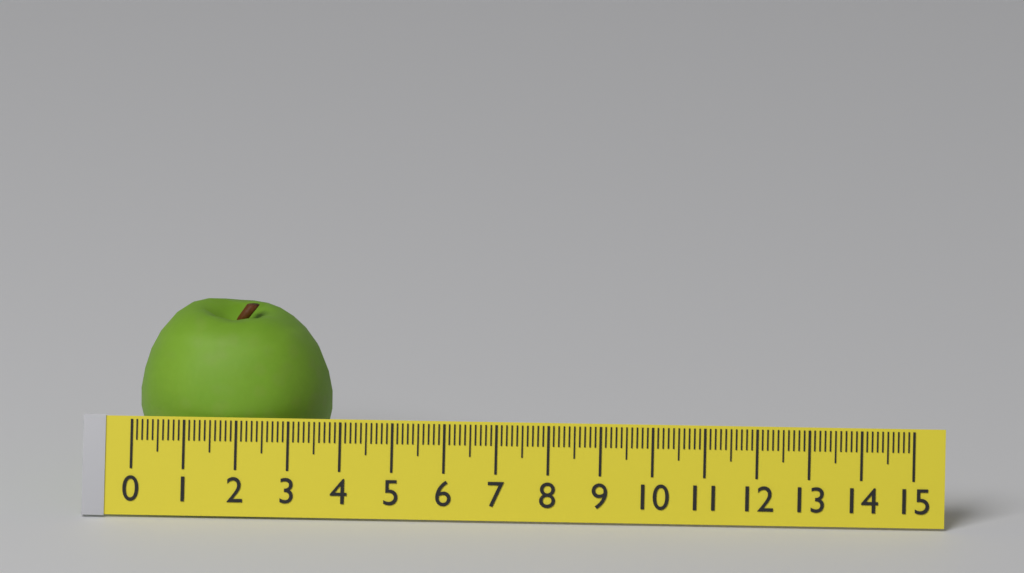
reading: 3.7 (no unit)
